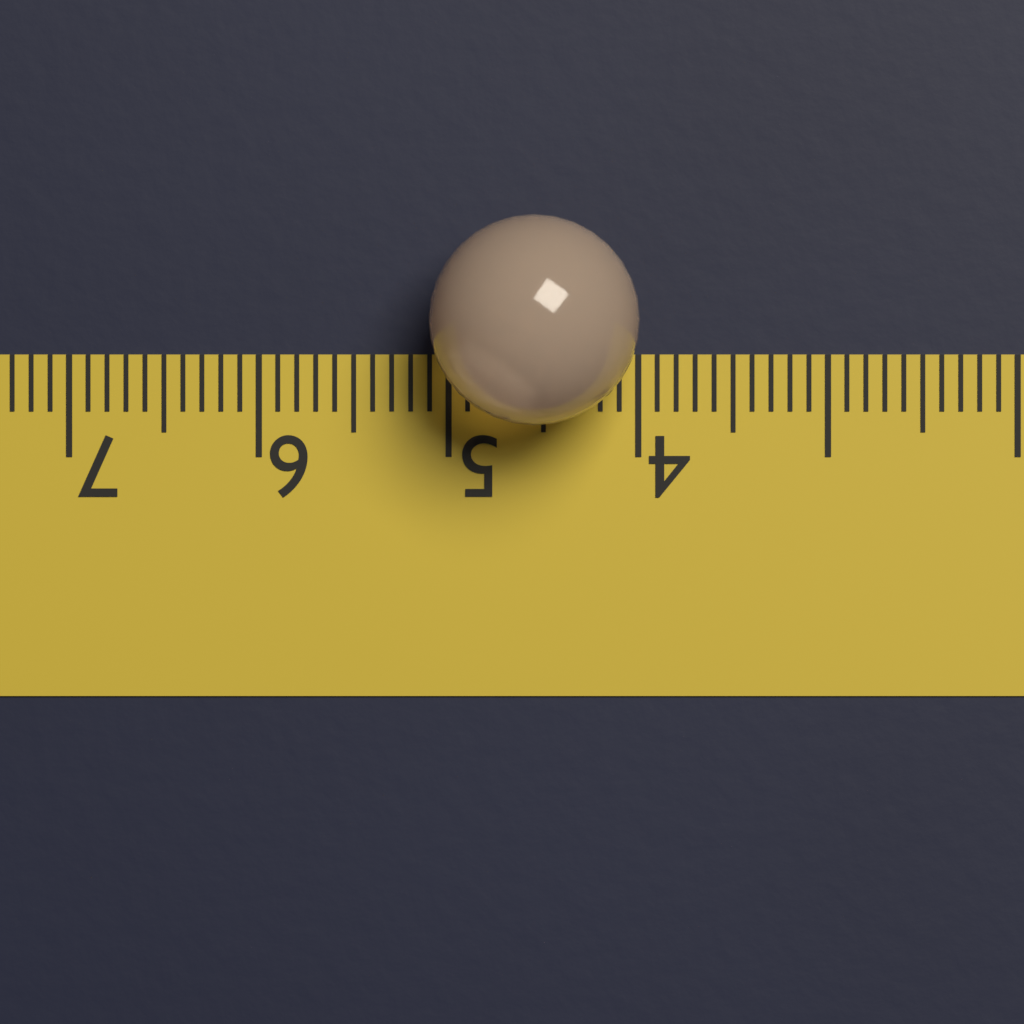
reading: 5.1 (no unit)
